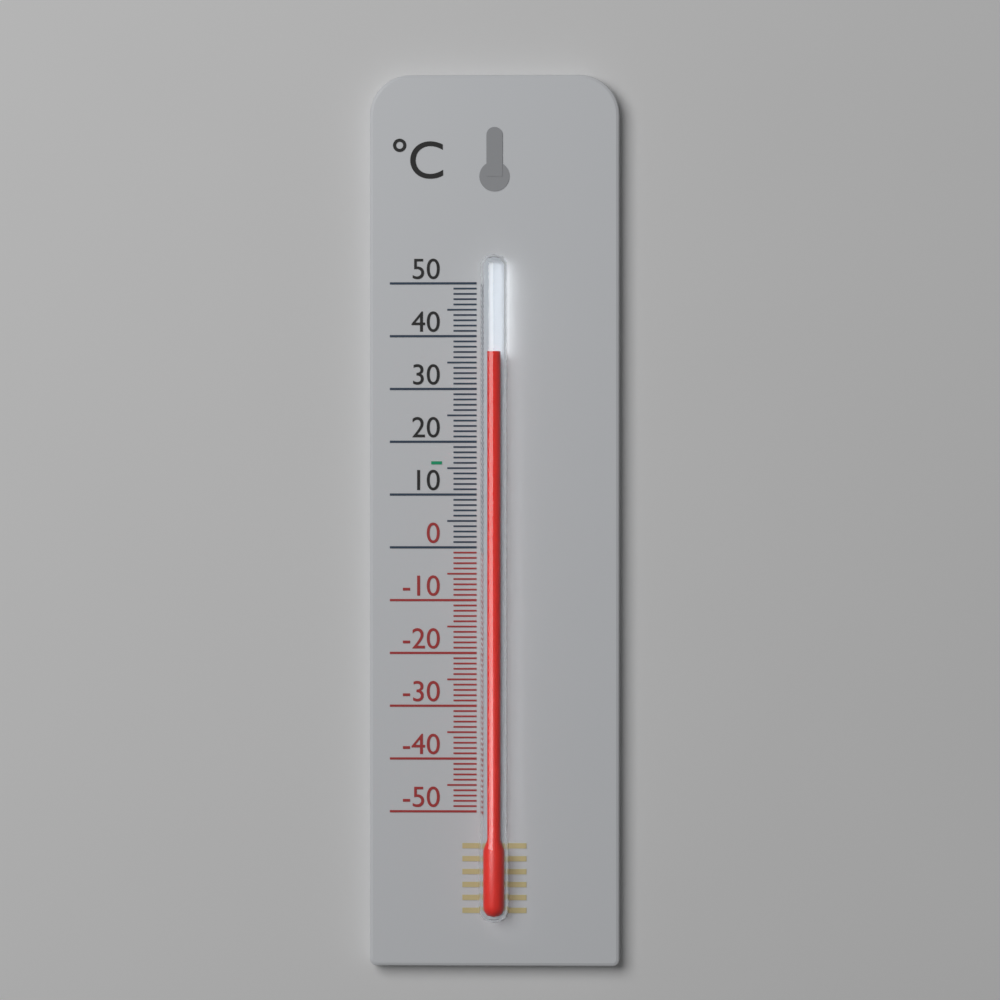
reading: 37 °C
